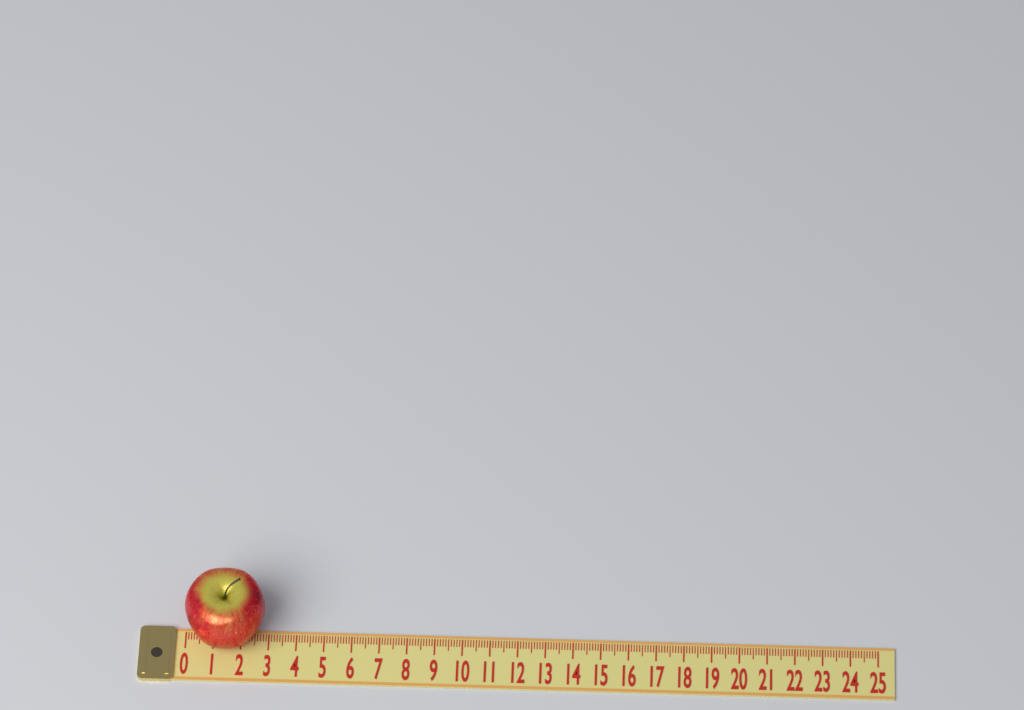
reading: 2.9 (no unit)
